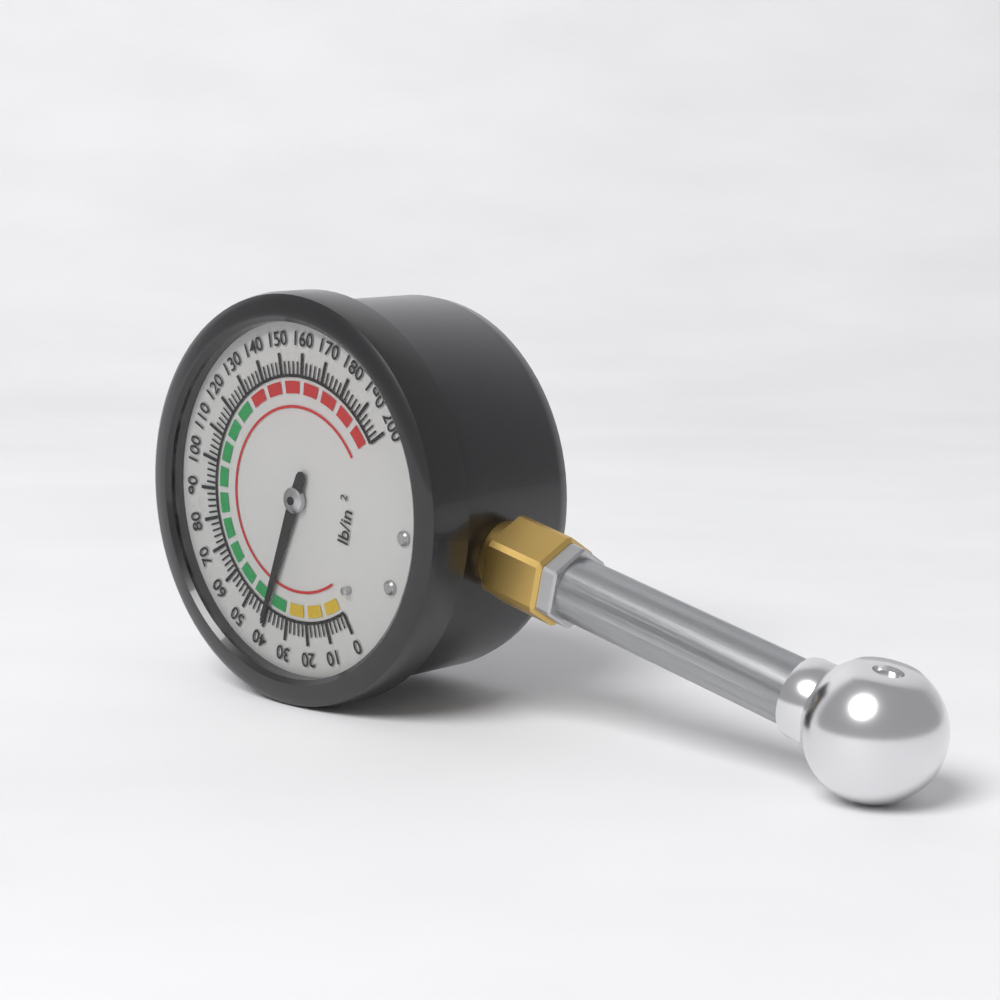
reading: 40 psi
